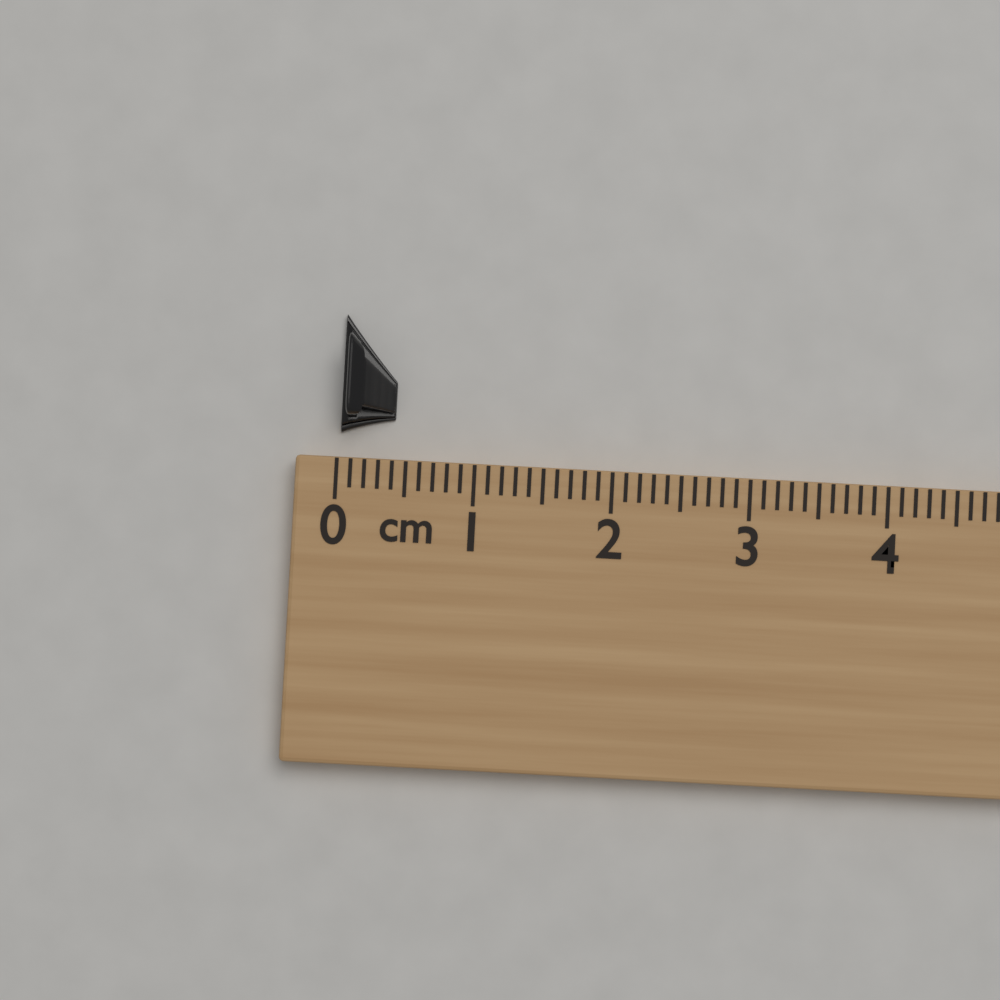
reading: 0.4 cm
